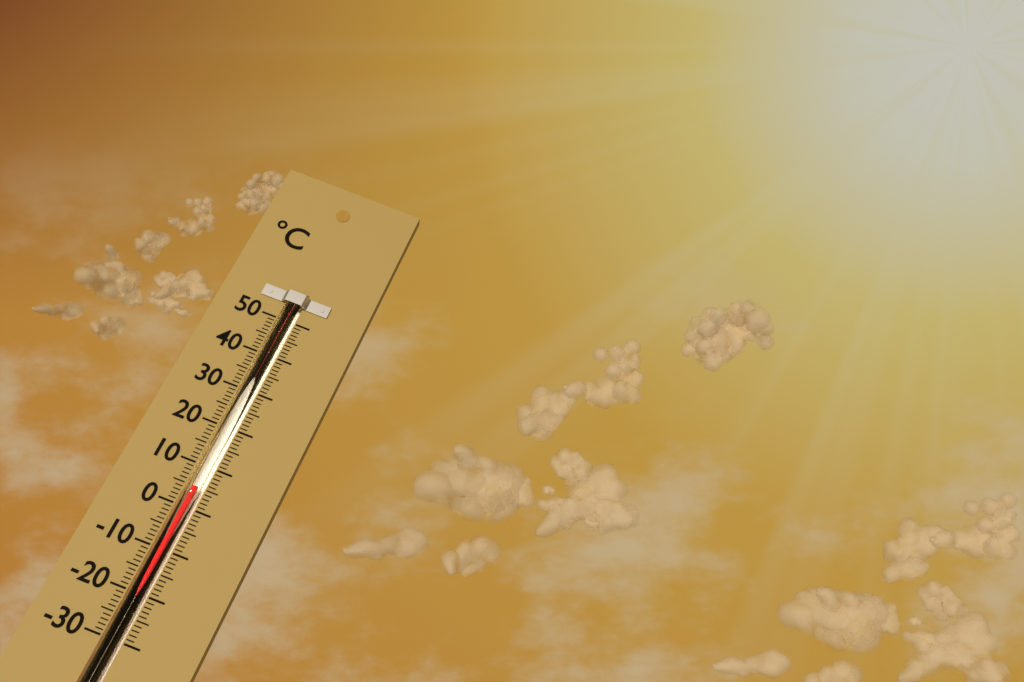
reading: 5 °C
